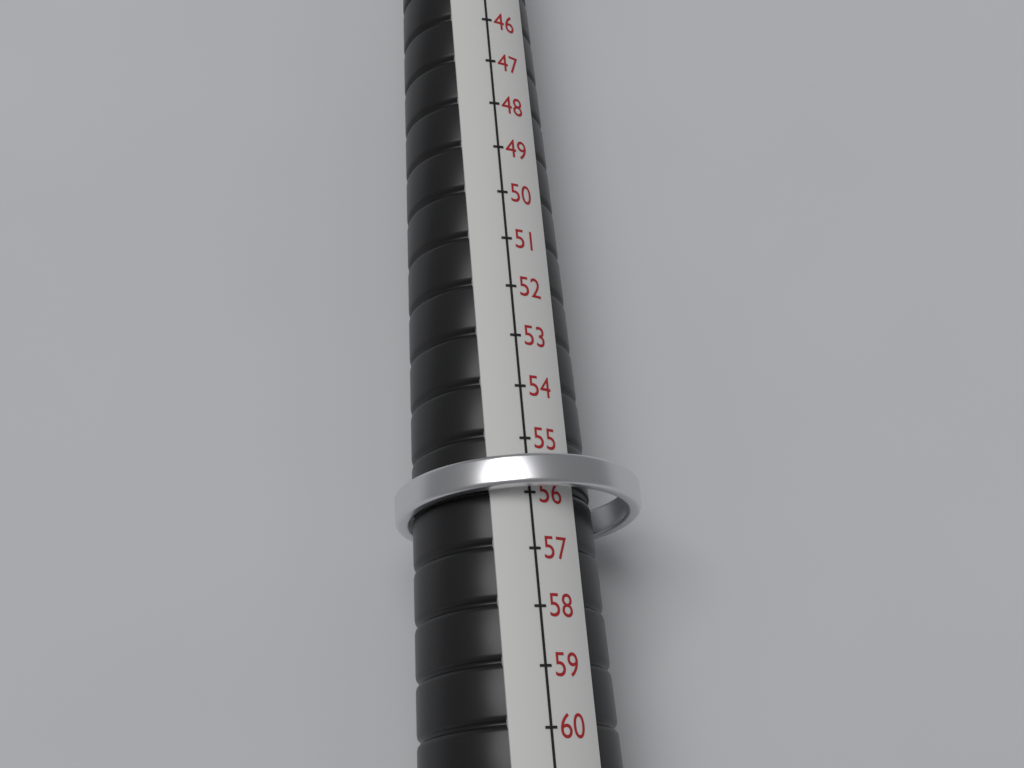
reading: 56 (no unit)
